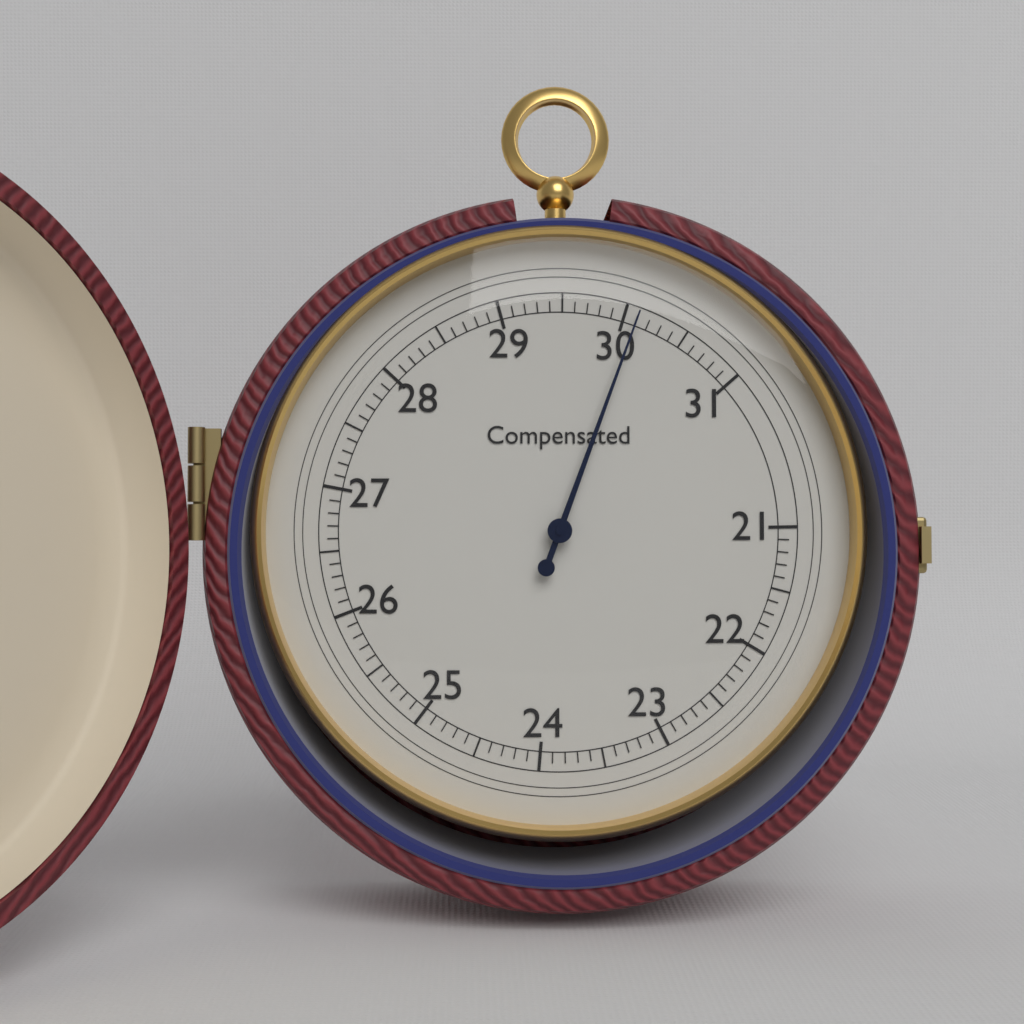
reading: 30.1 (no unit)
